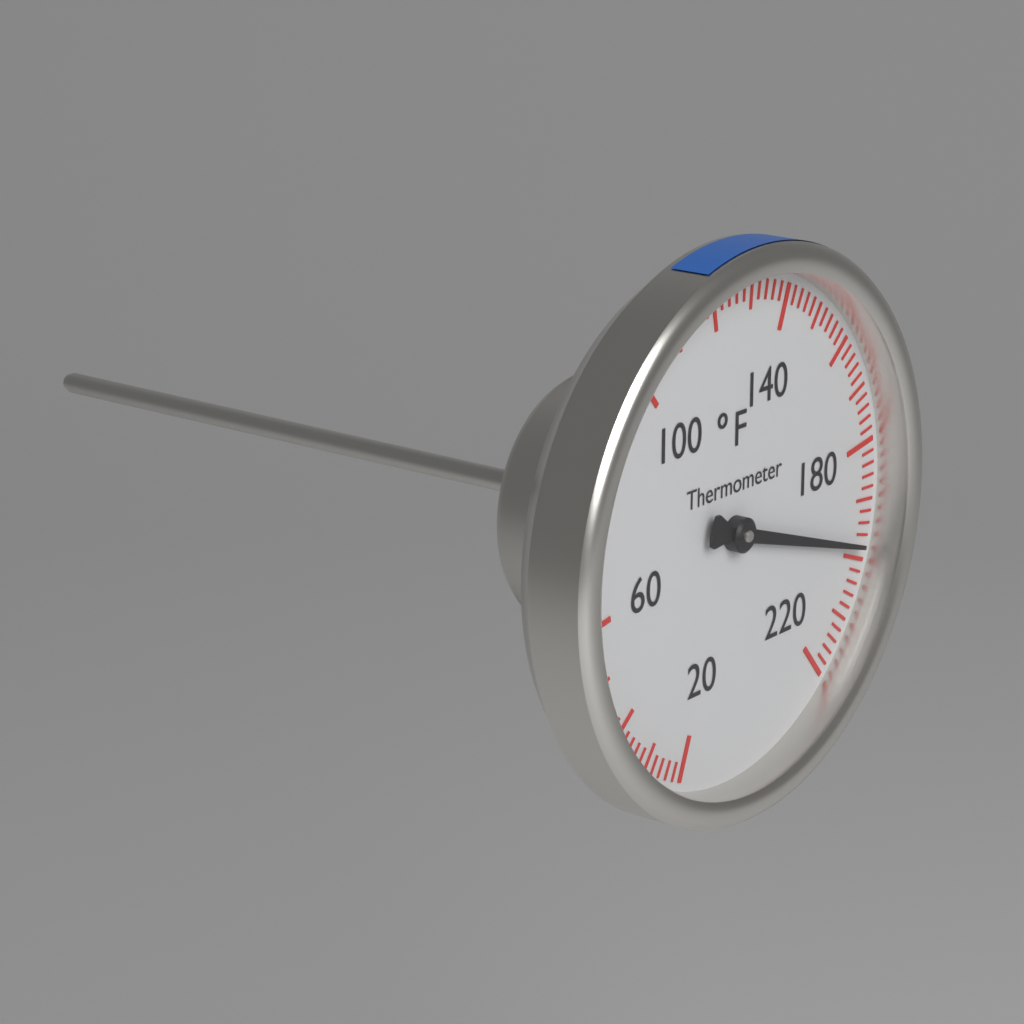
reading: 198 °F
